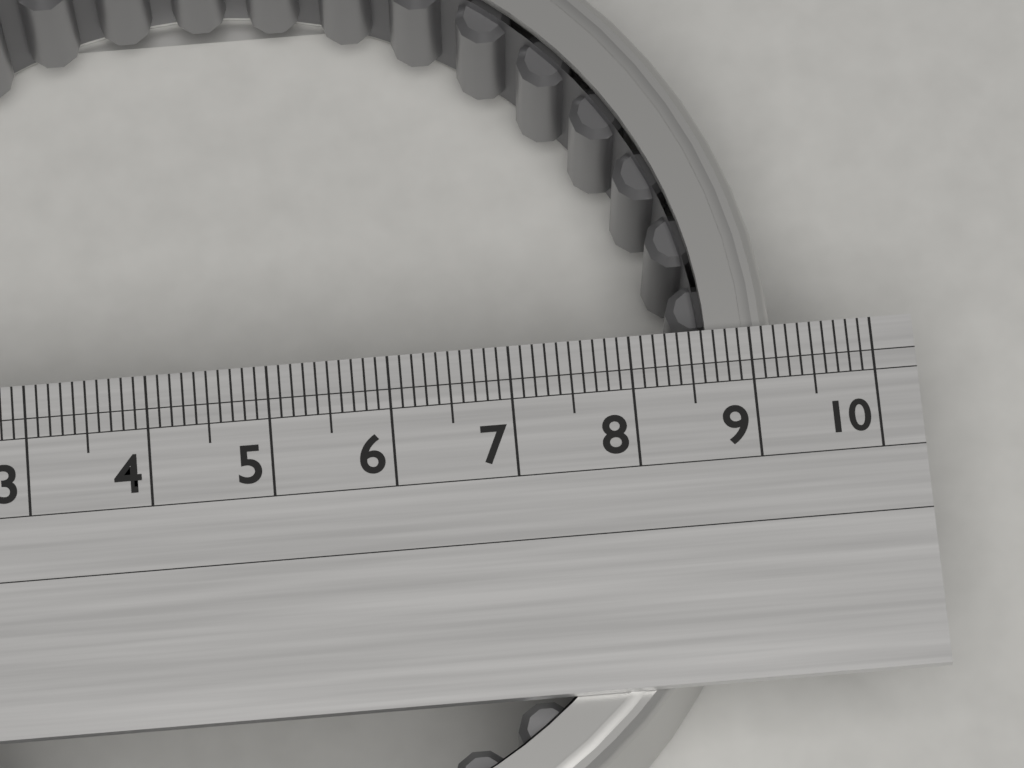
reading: 9.2 (no unit)
